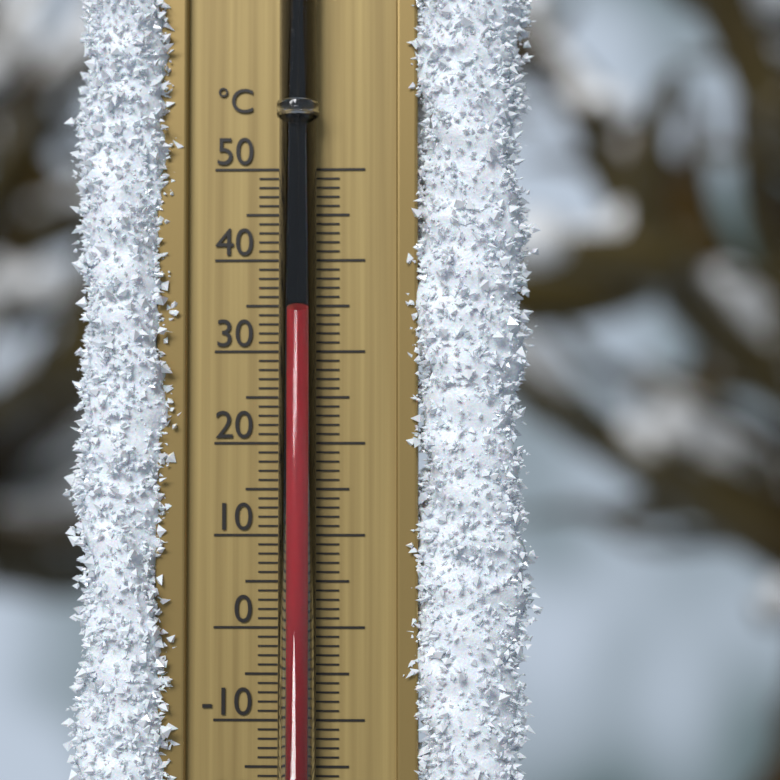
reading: 34 °C
